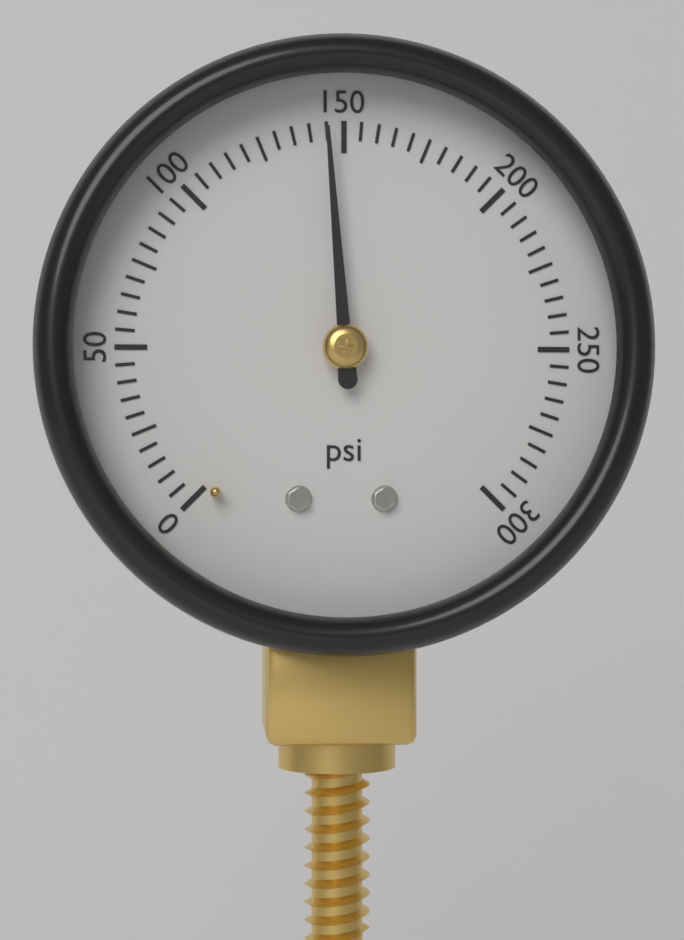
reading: 145 psi
